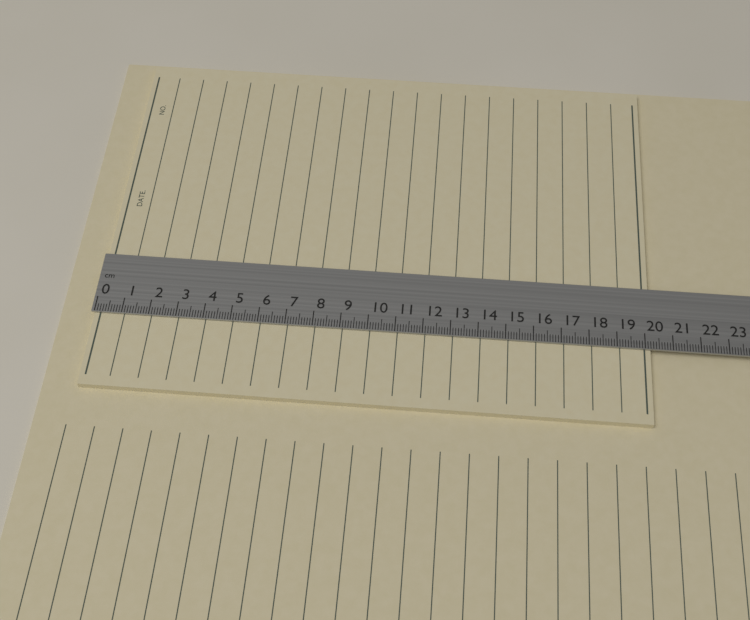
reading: 20.2 cm
